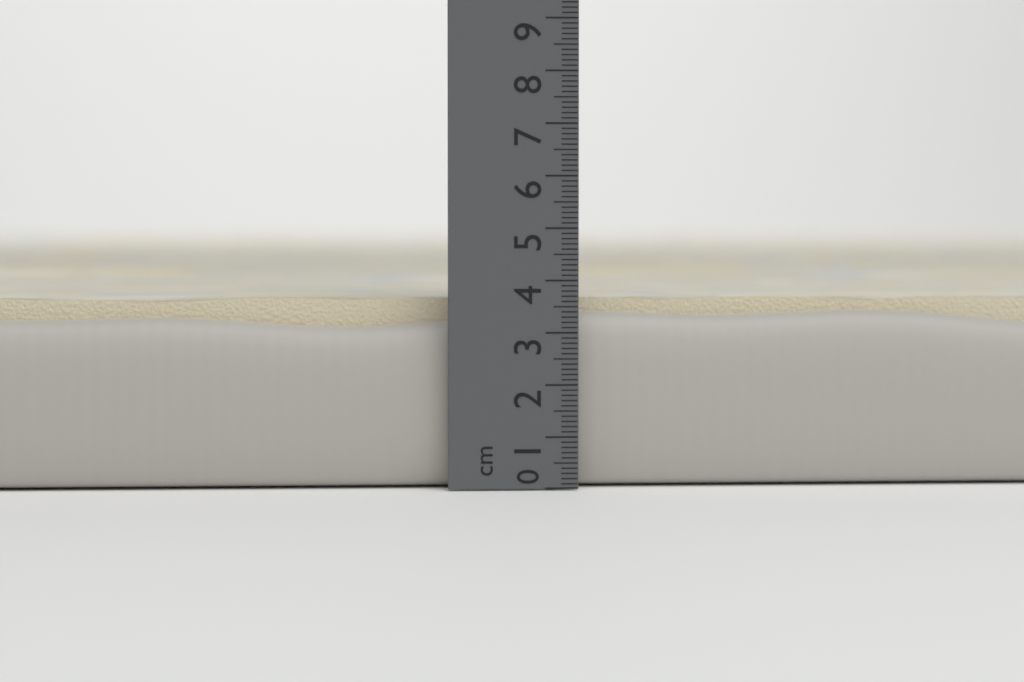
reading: 3.8 cm
